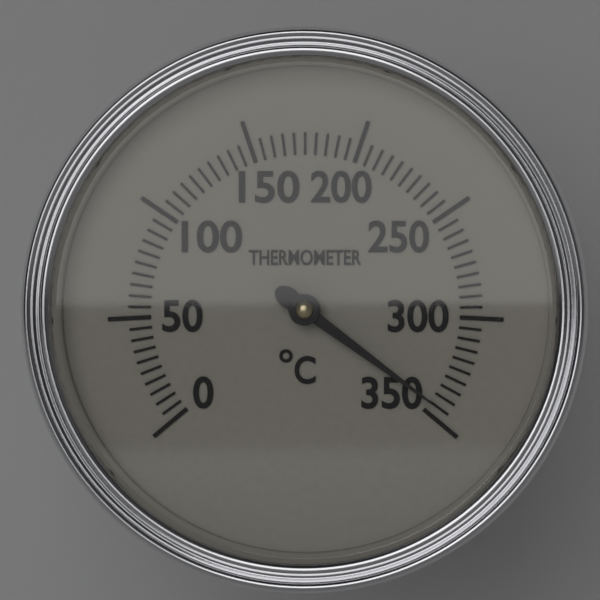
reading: 345 °C
